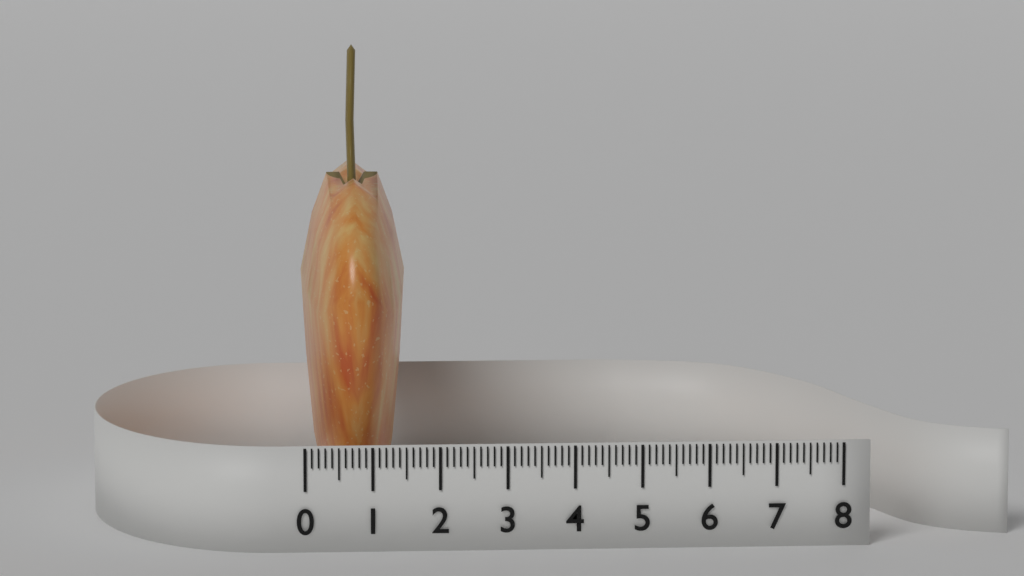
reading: 1.6 (no unit)
